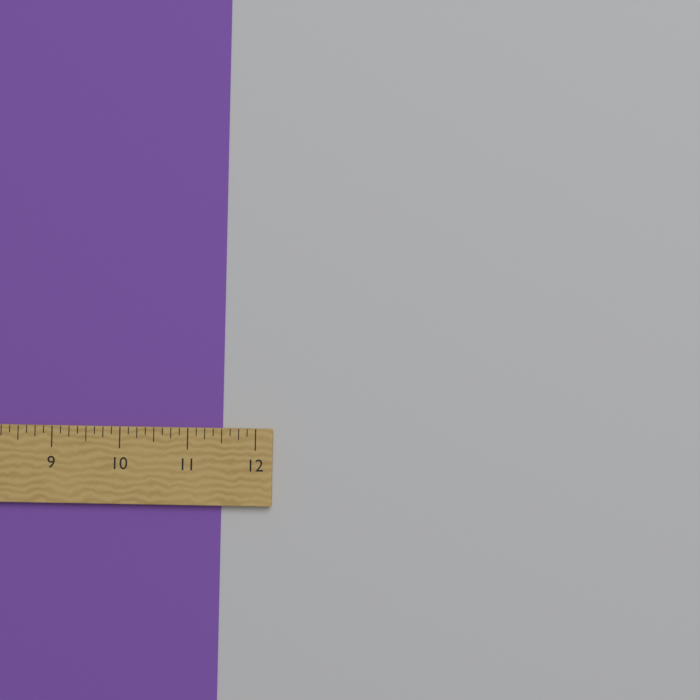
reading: 11.500 in
